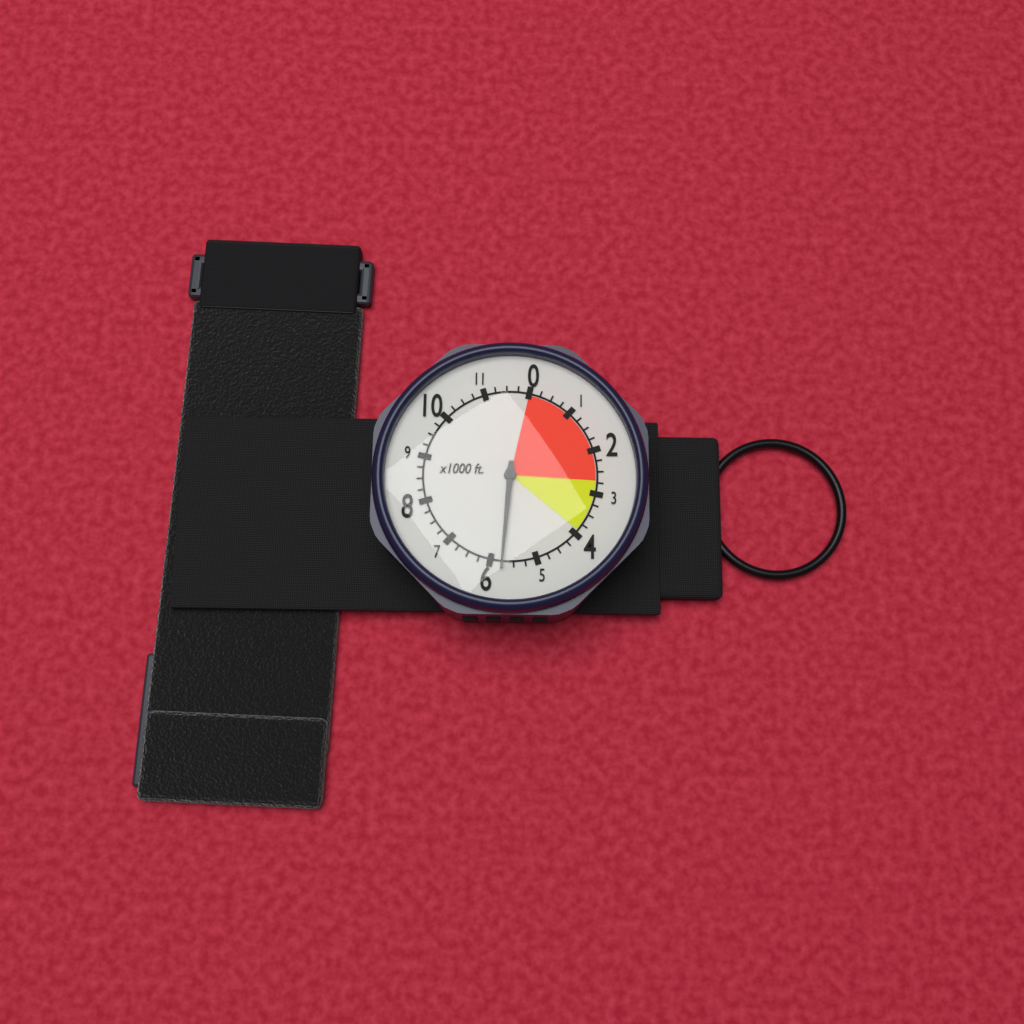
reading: 5750 ft
